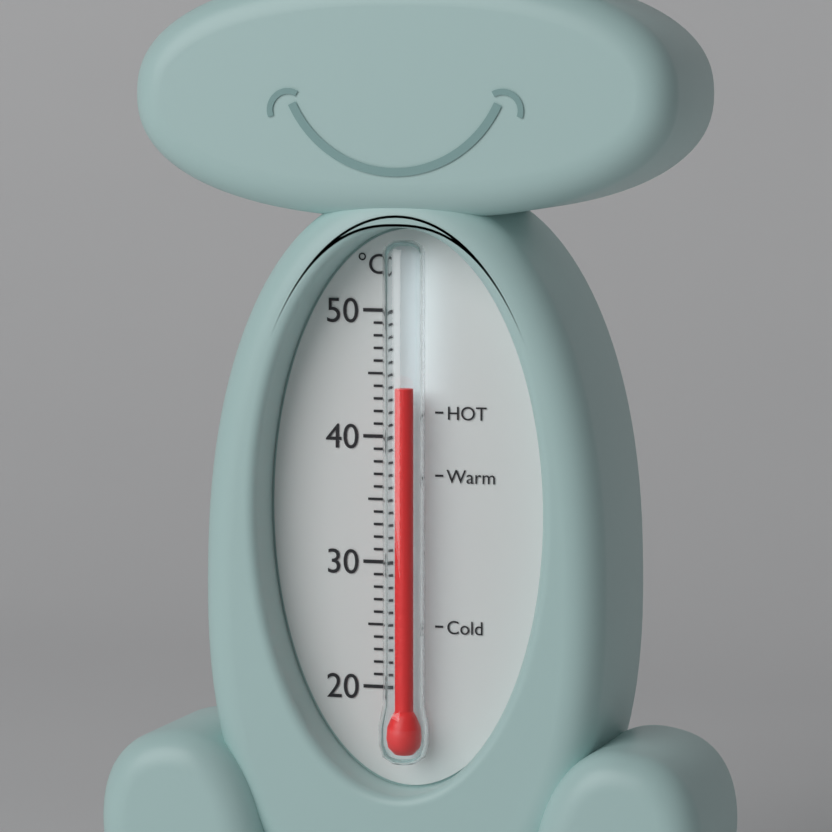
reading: 44 °C
